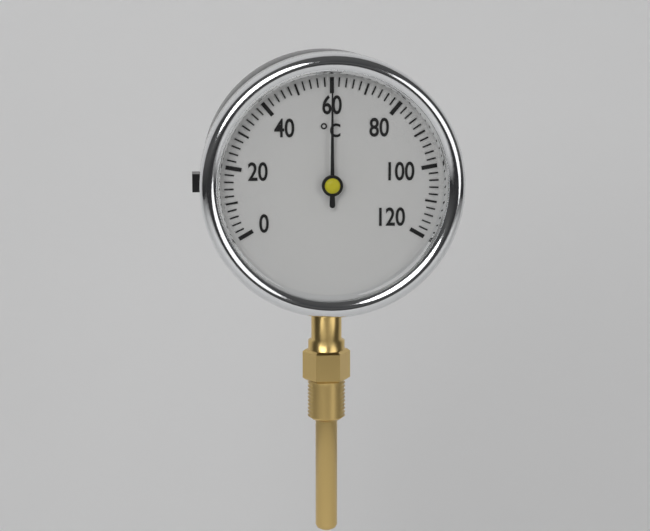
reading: 60 °C
